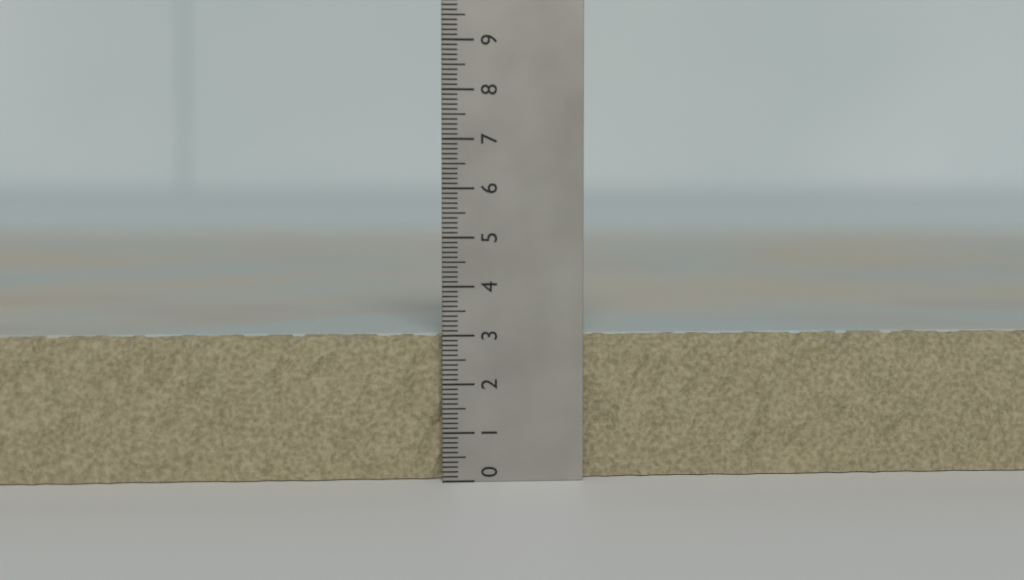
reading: 3.0 (no unit)
